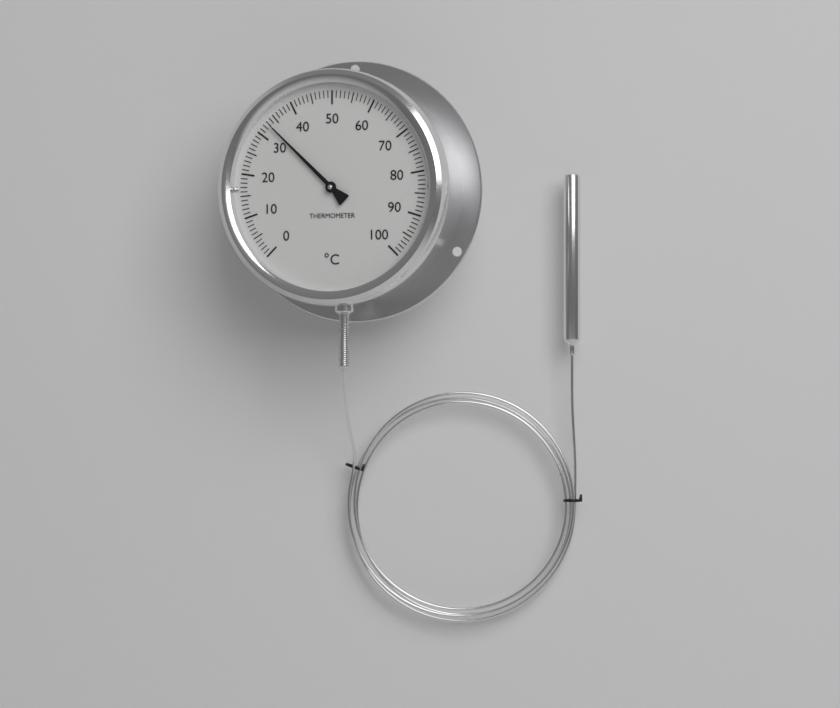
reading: 33 °C
